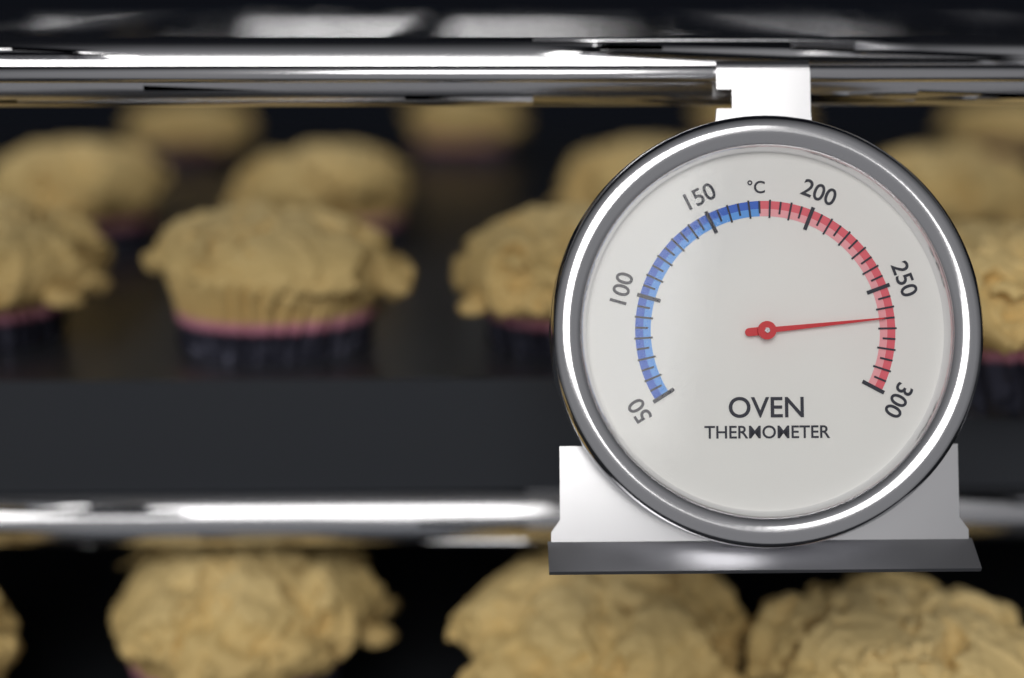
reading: 265 °C
